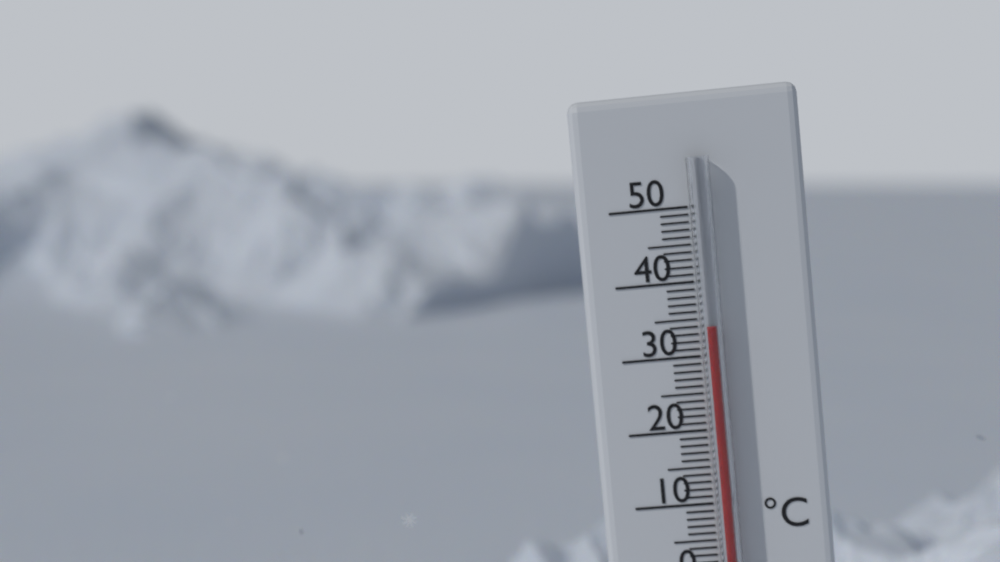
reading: 34 °C
